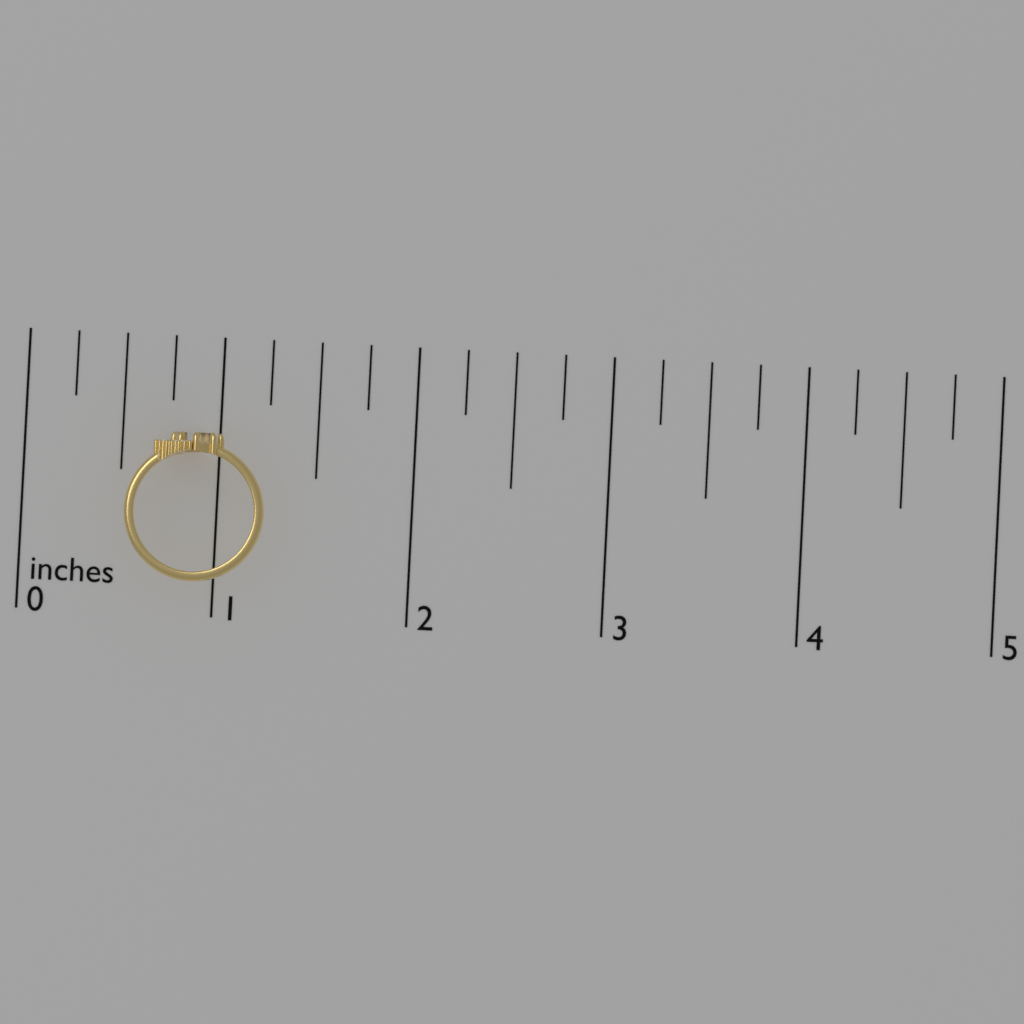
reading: 1.25 inches
